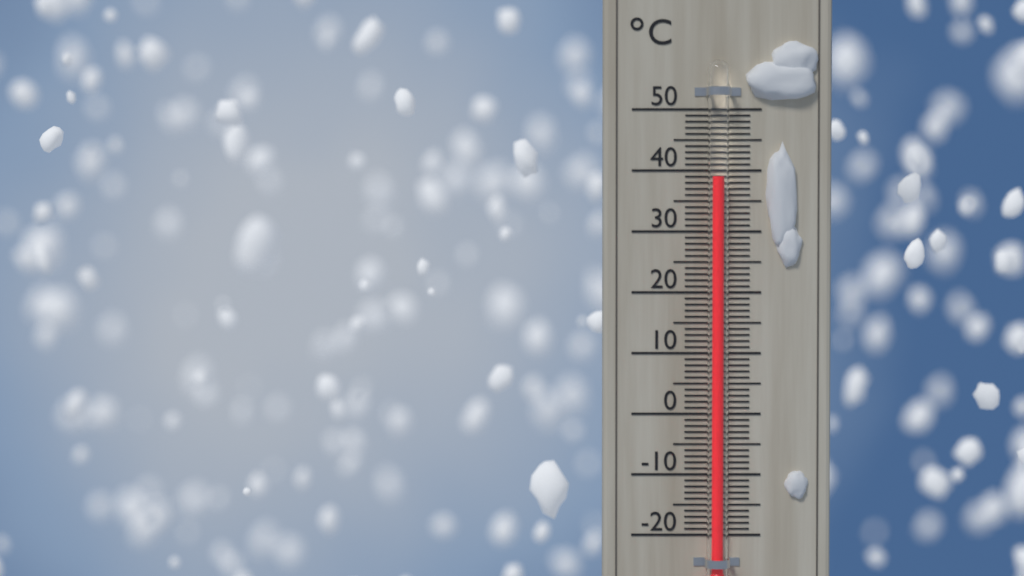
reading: 39 °C
